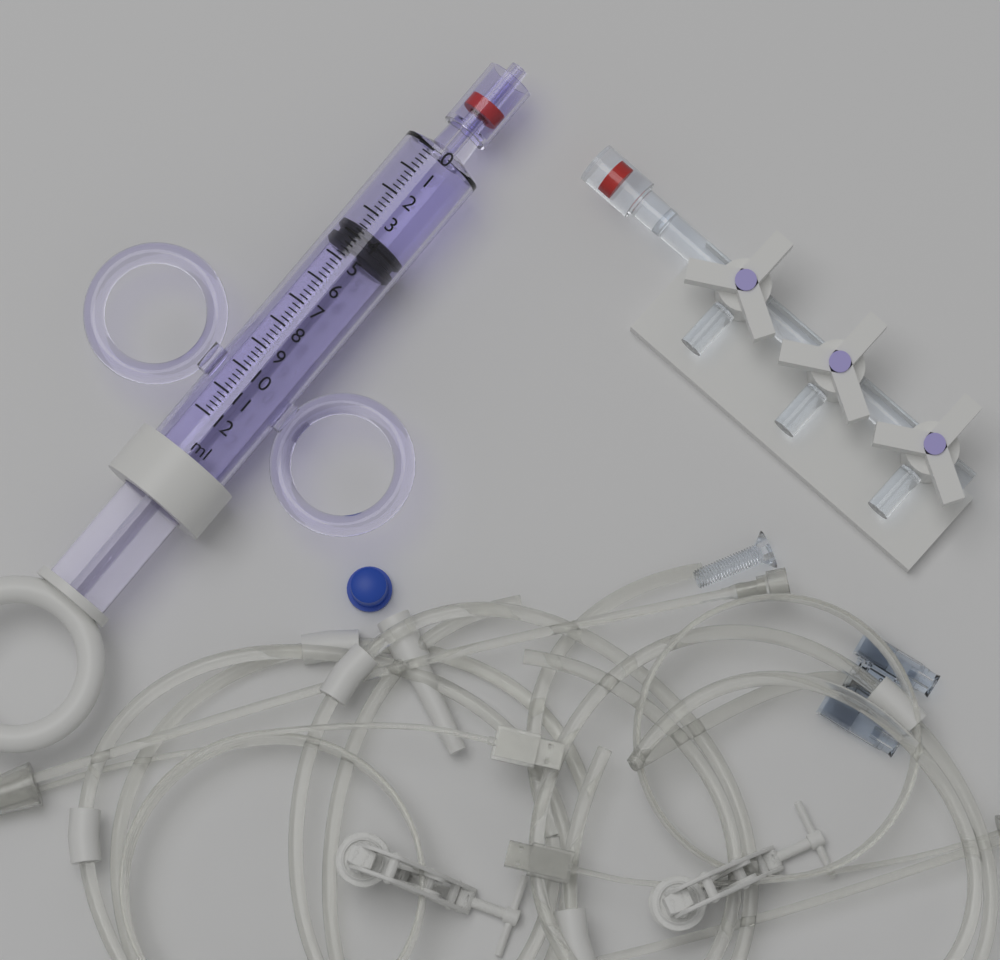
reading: 3.6 ml
